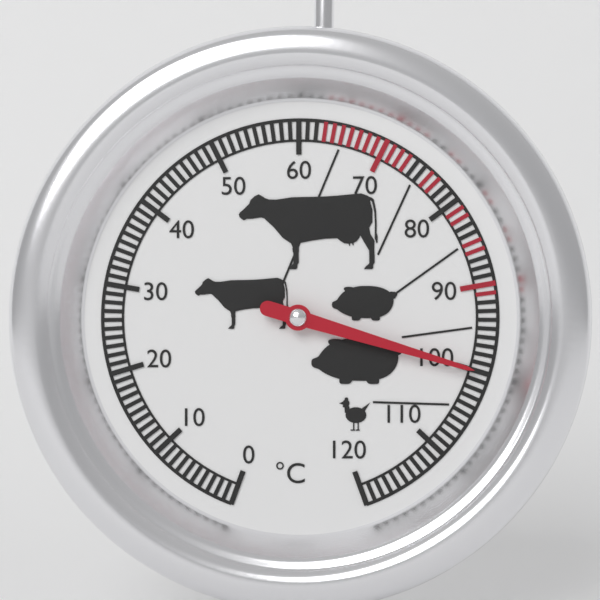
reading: 100 °C
